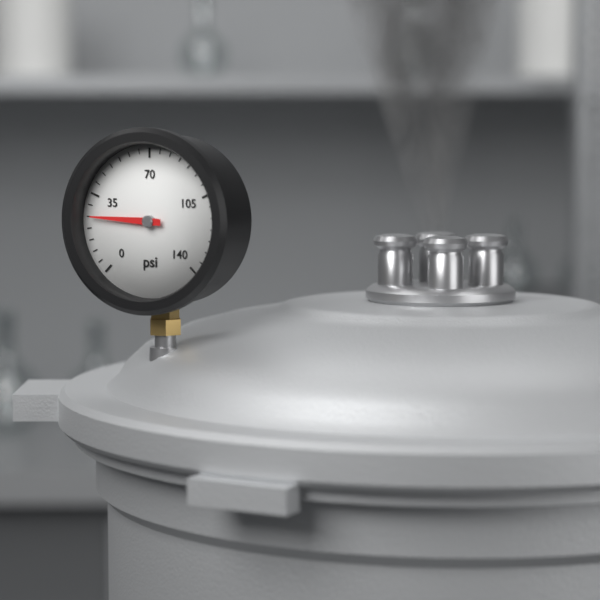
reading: 25 psi
